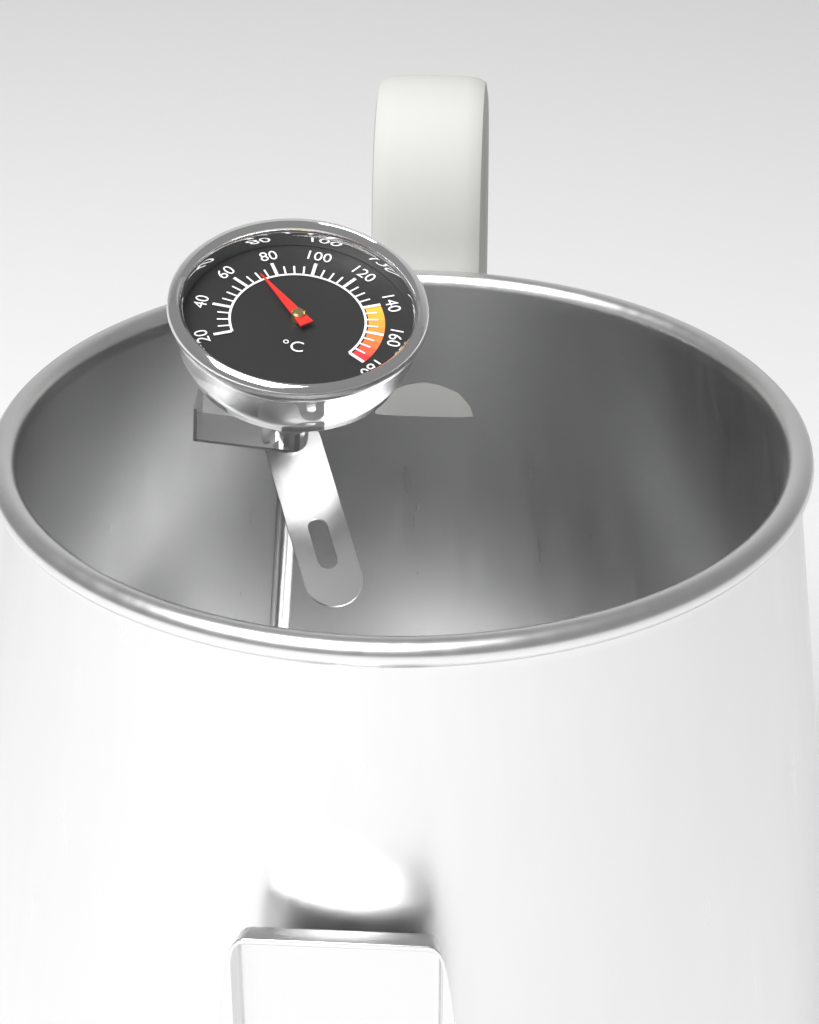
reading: 70 °C
